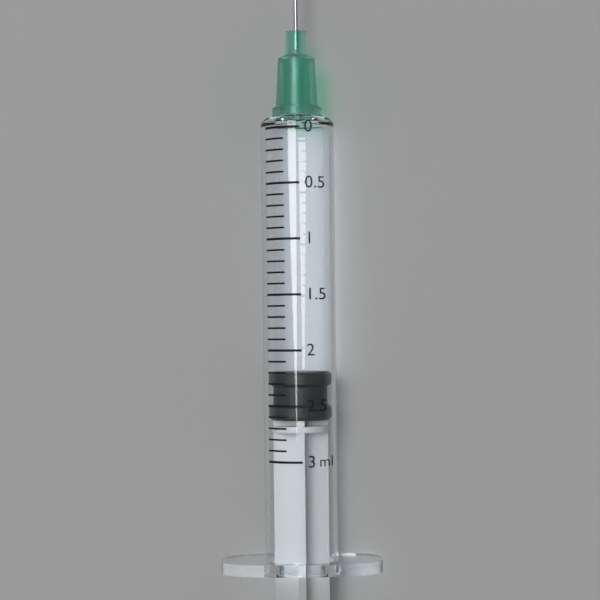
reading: 2.2 ml
